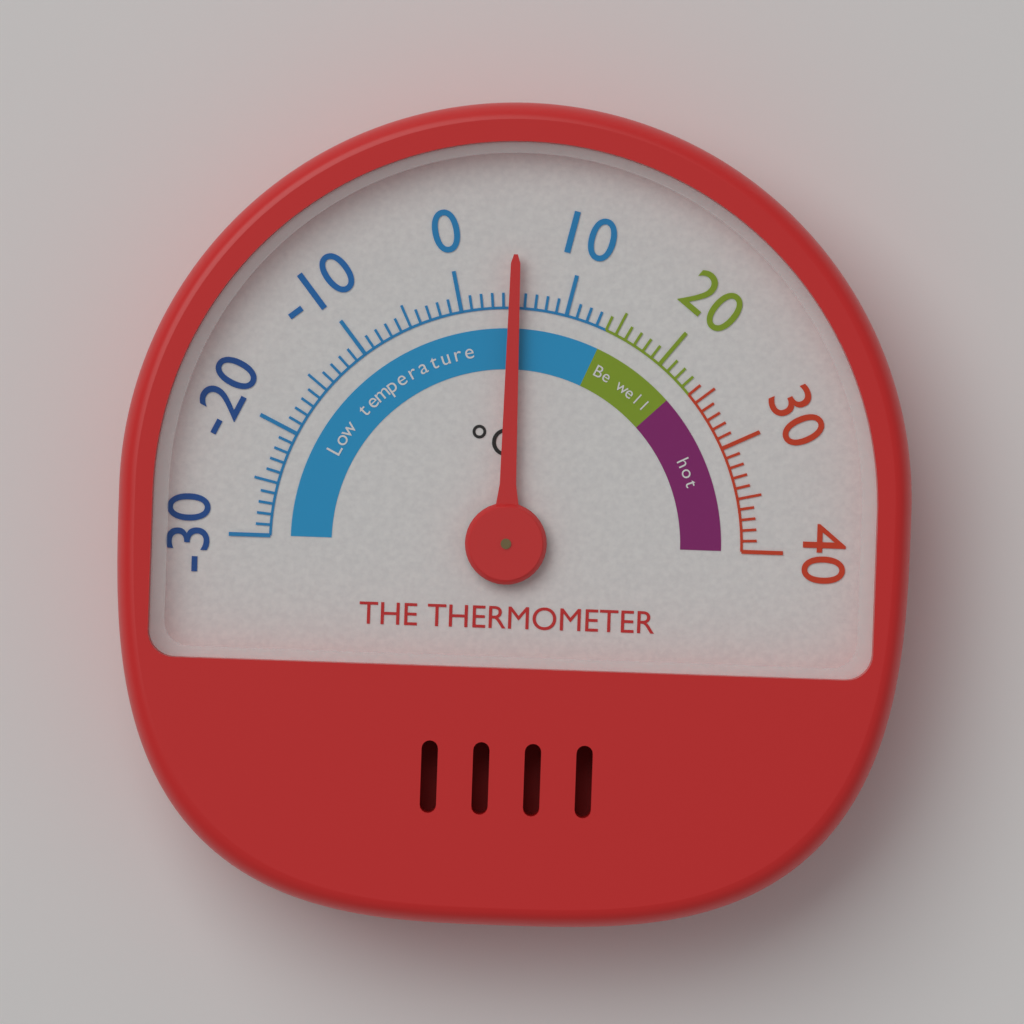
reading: 5 °C
